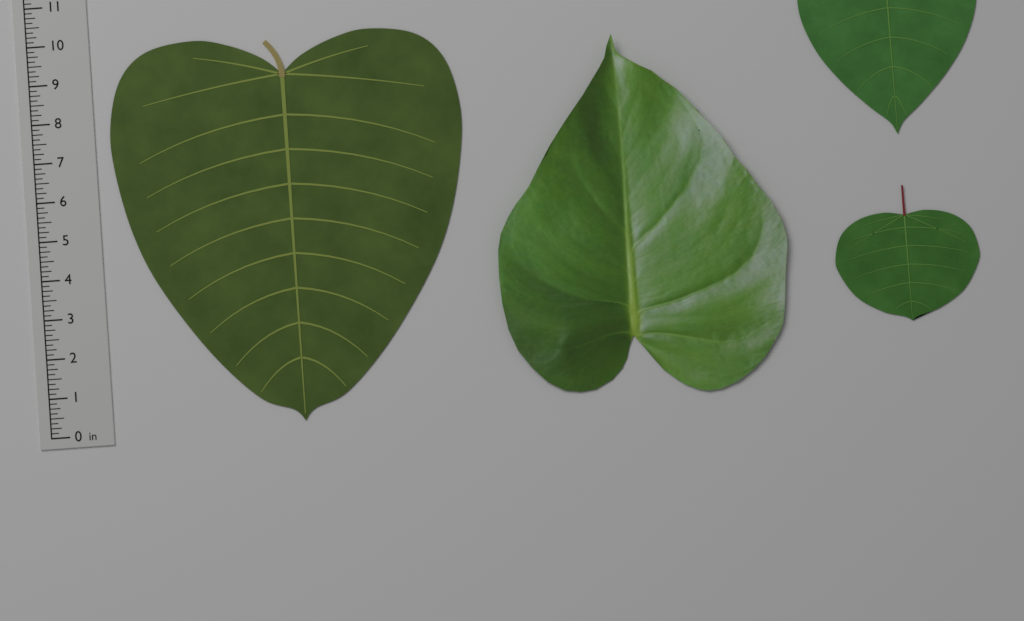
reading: 9.875 in
